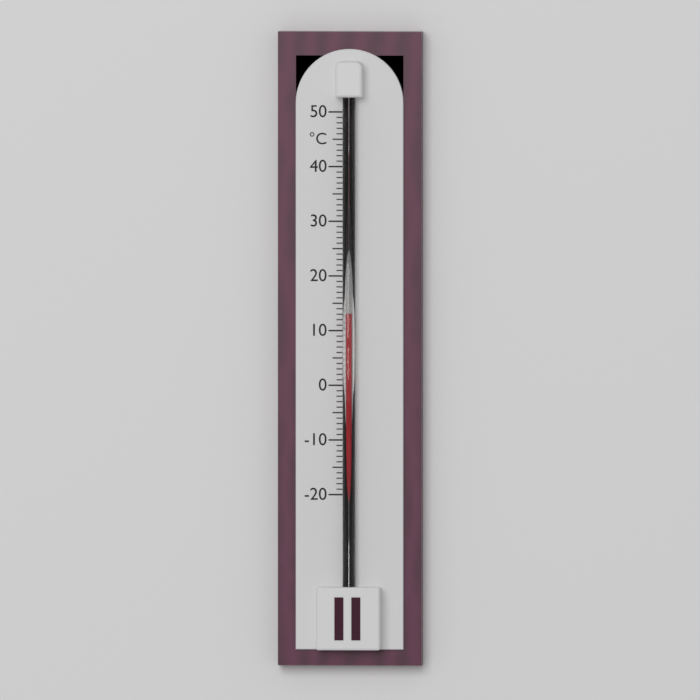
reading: 13 °C
